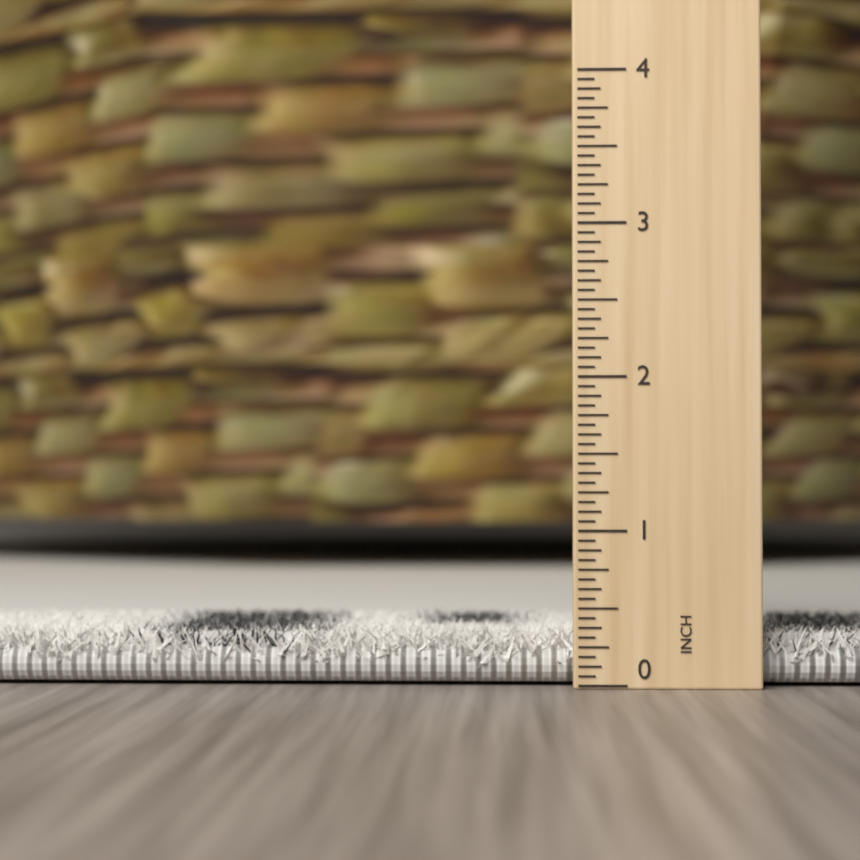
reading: 0.3750 inch
